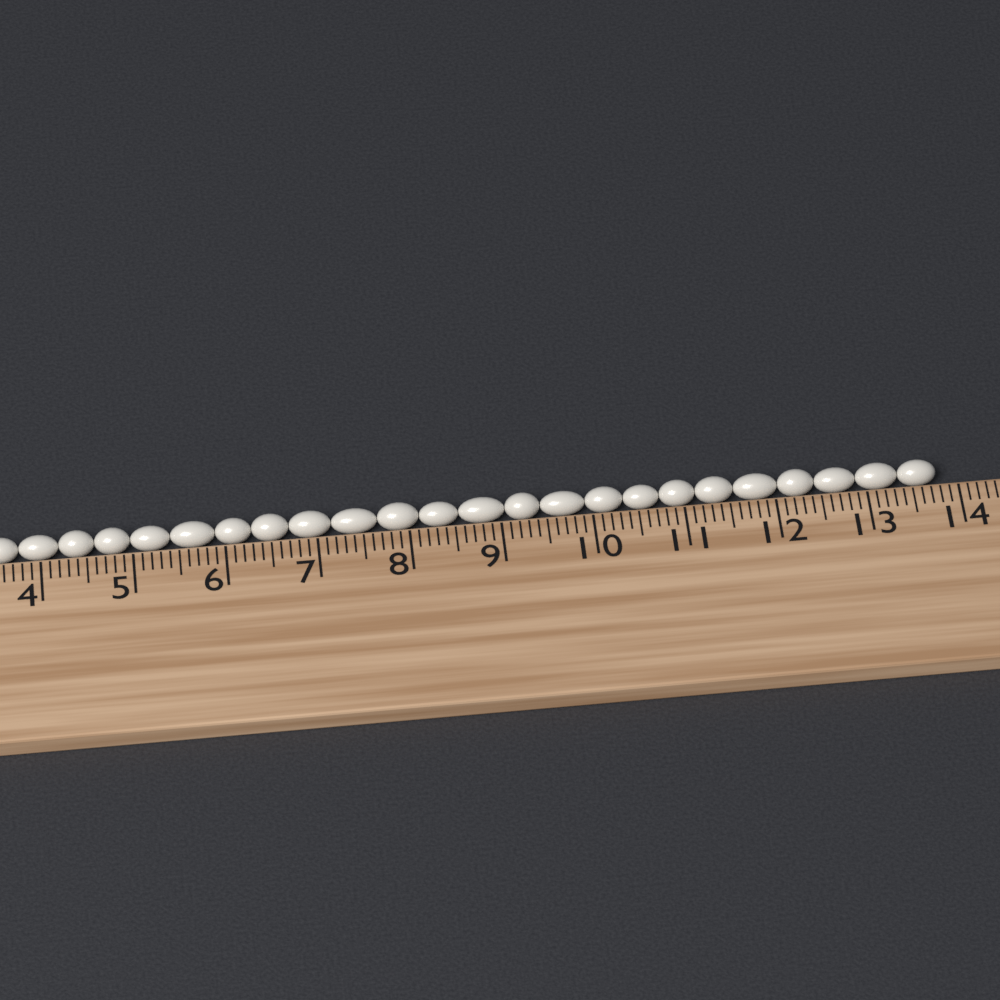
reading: 13.8 cm
